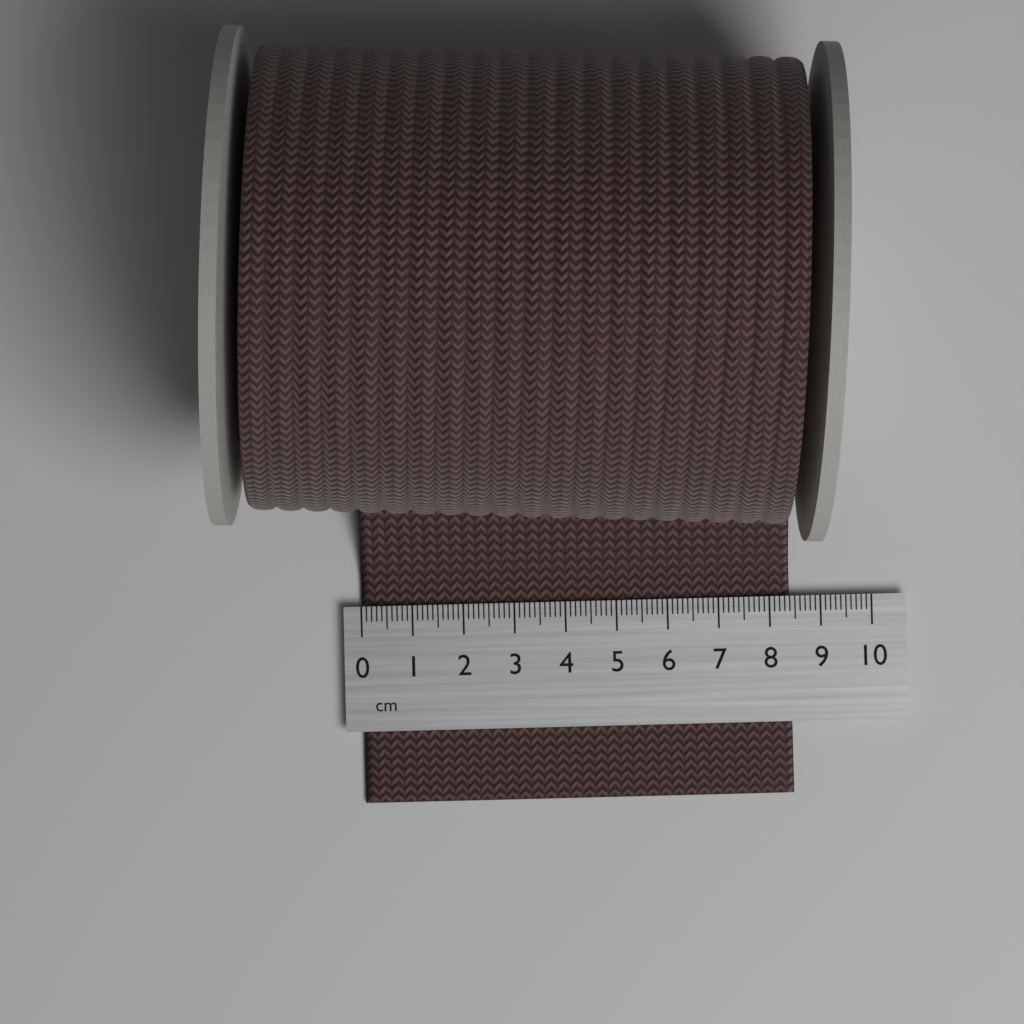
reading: 8.4 cm
